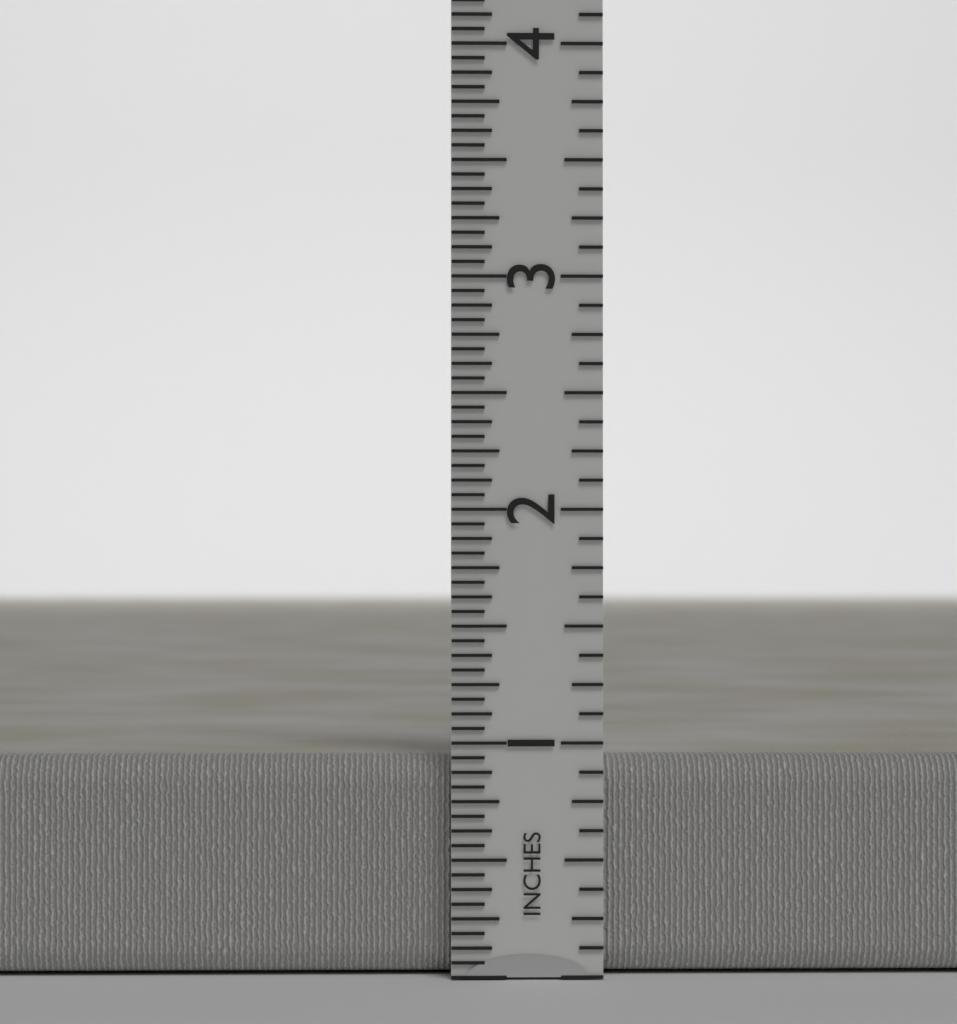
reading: 0.9375 in
